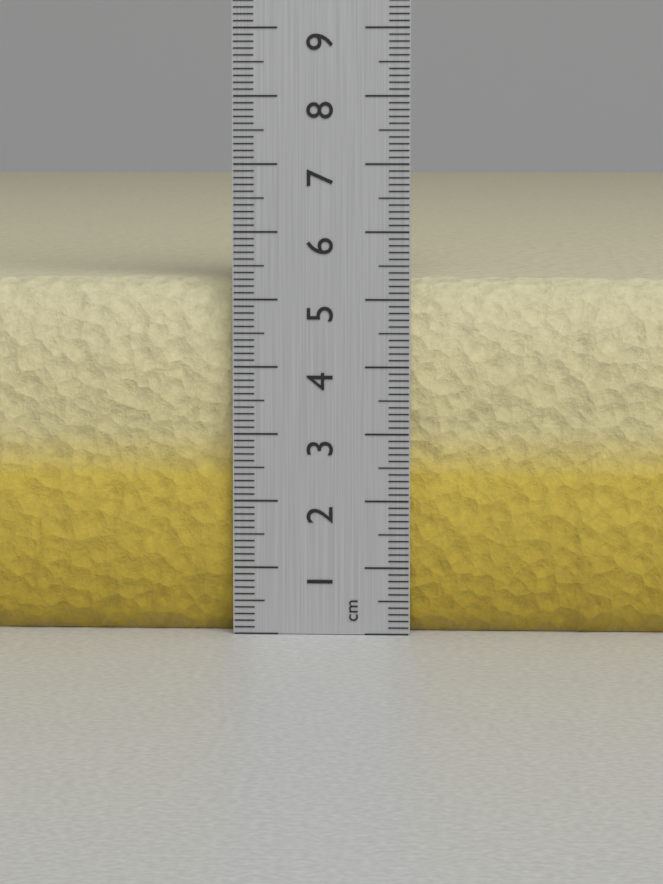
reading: 5.3 cm
